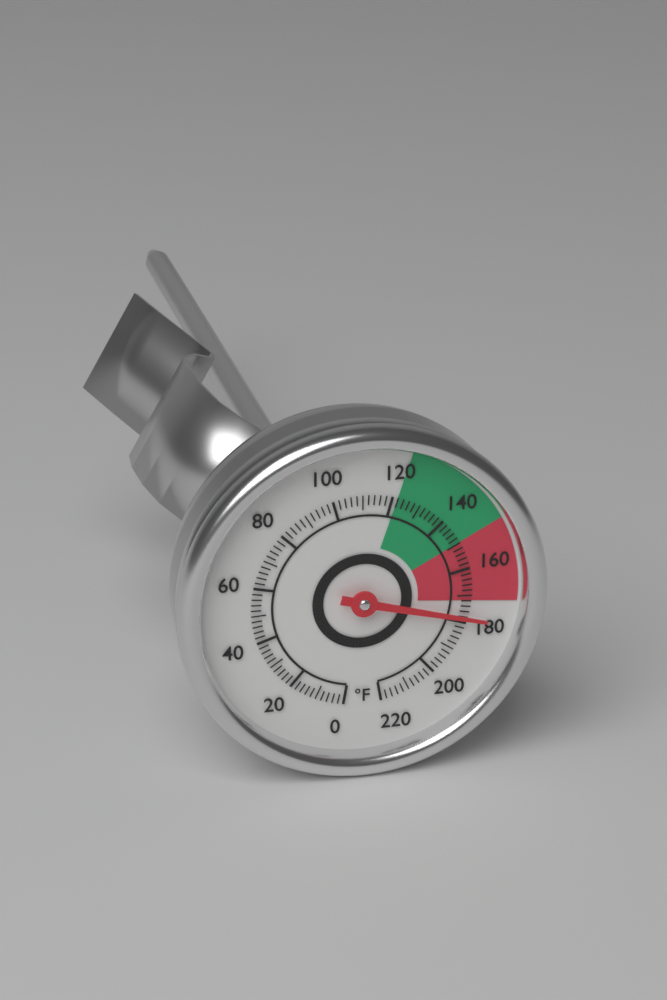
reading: 178 °F
